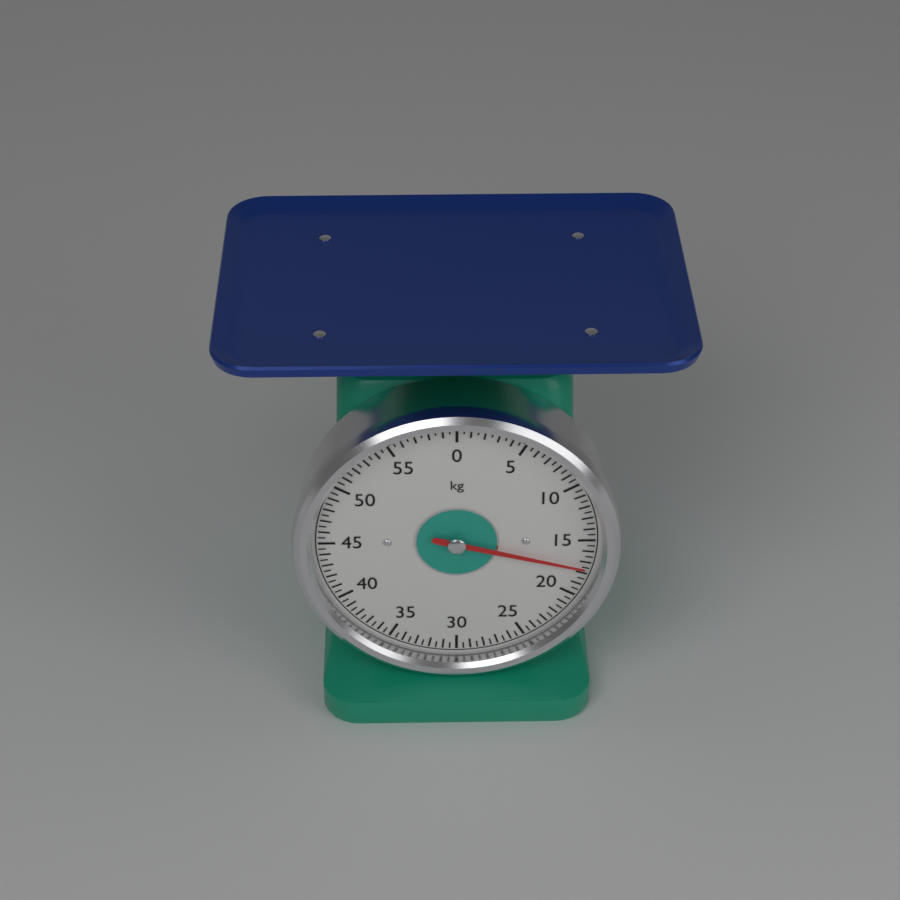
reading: 17.5 kg
